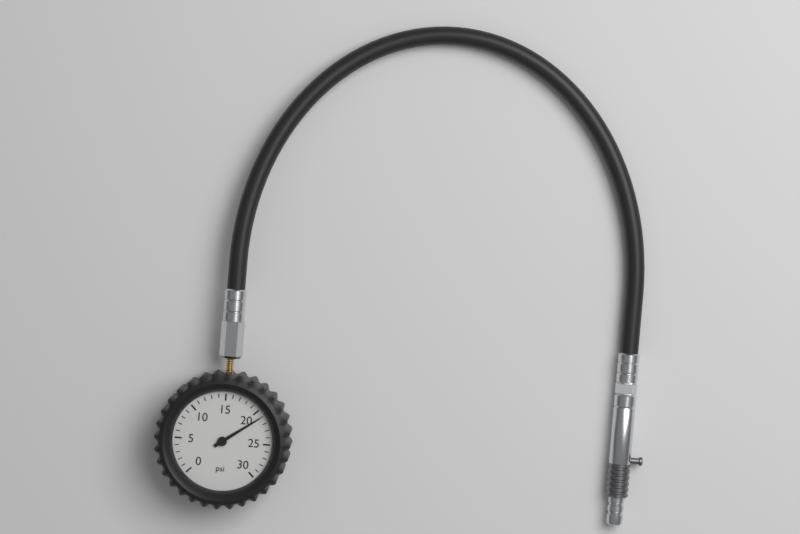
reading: 21 psi
